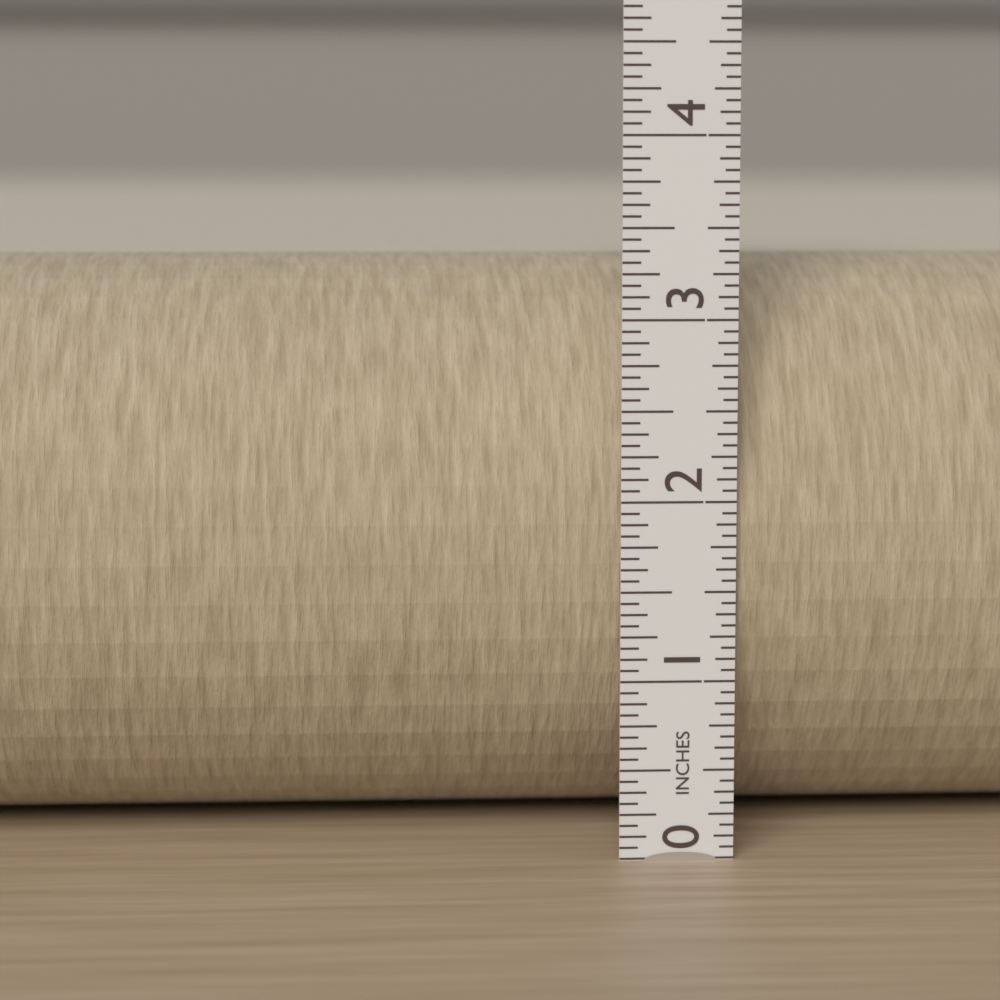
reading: 3.3125 in
